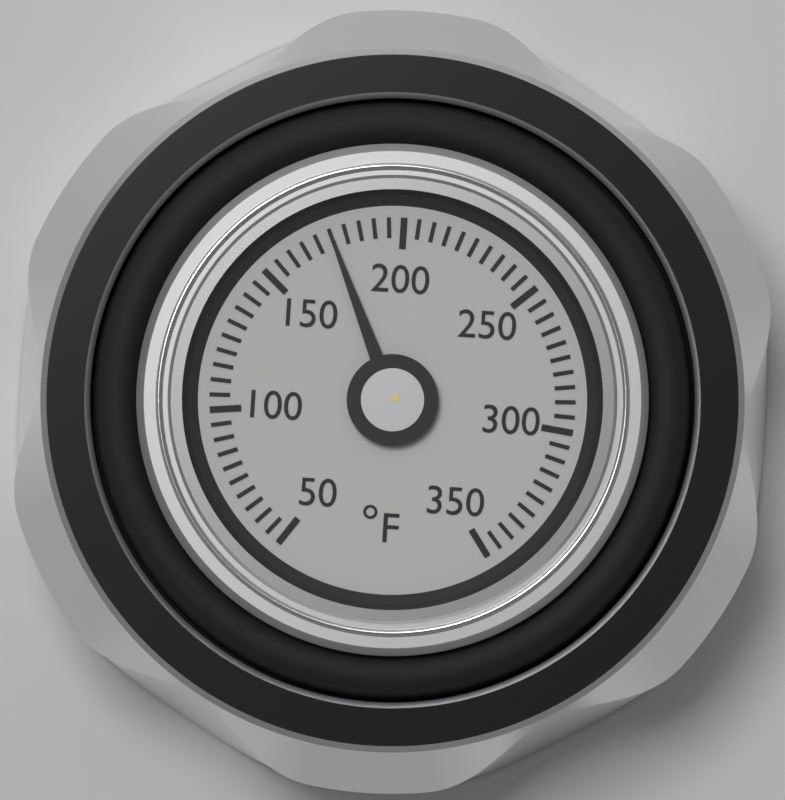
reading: 175 °F
